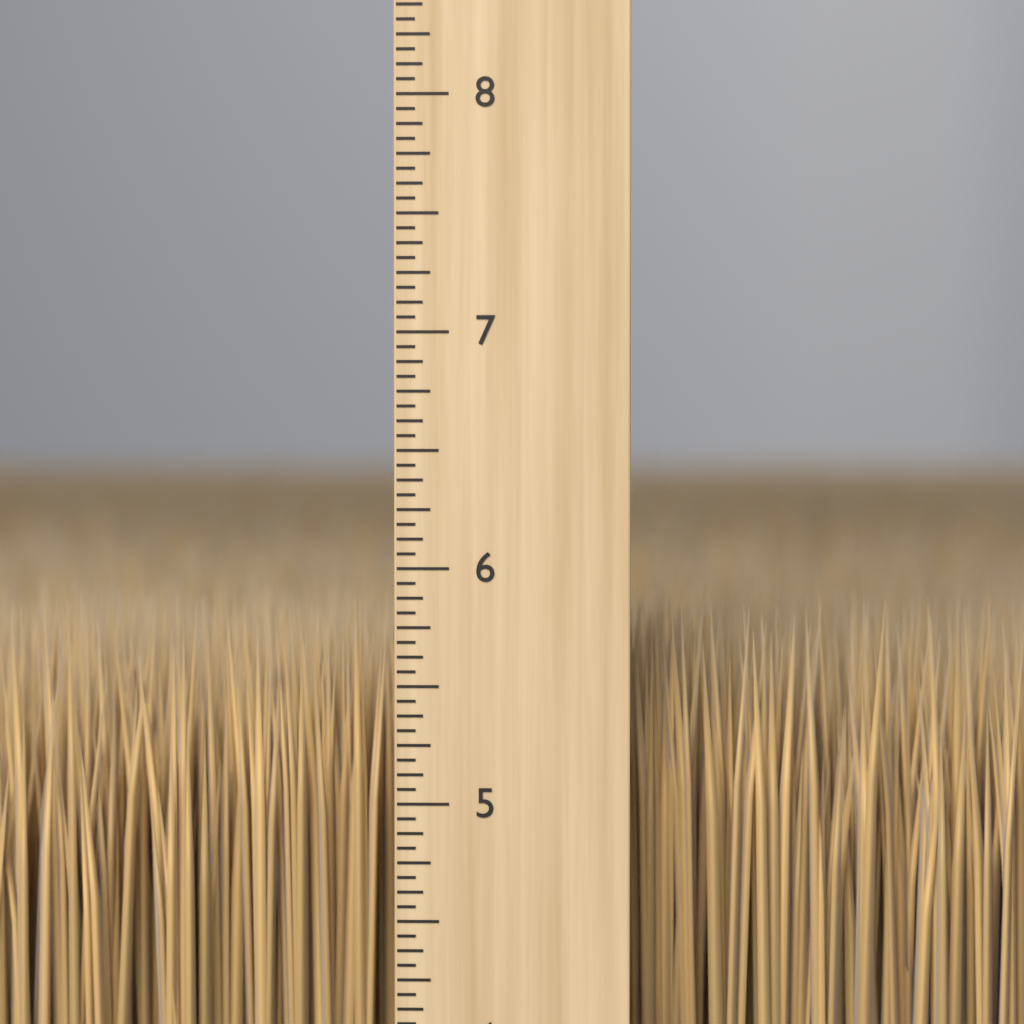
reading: 5.8750 inch
